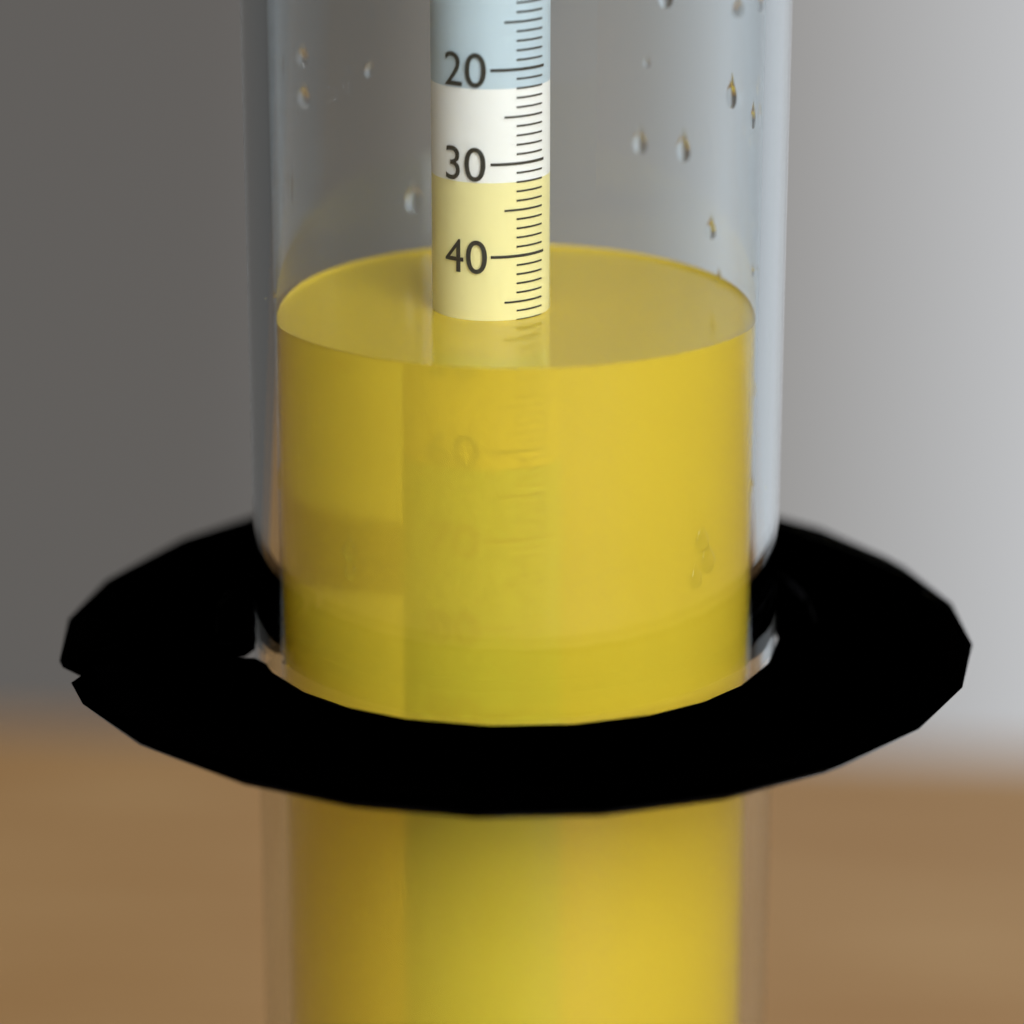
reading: 47 (no unit)
